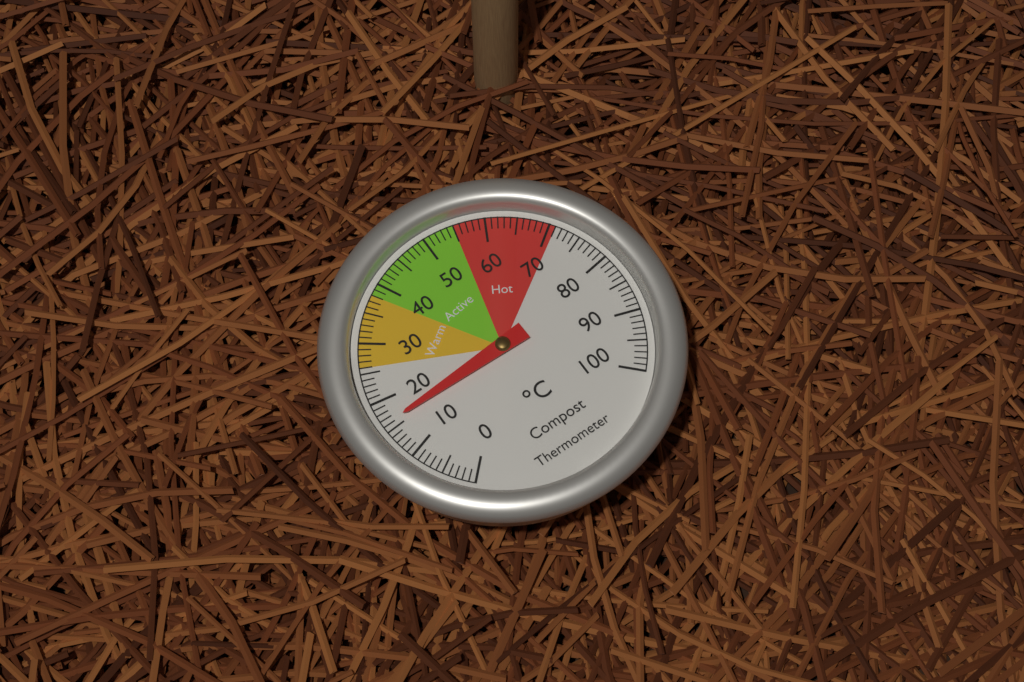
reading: 16 °C
